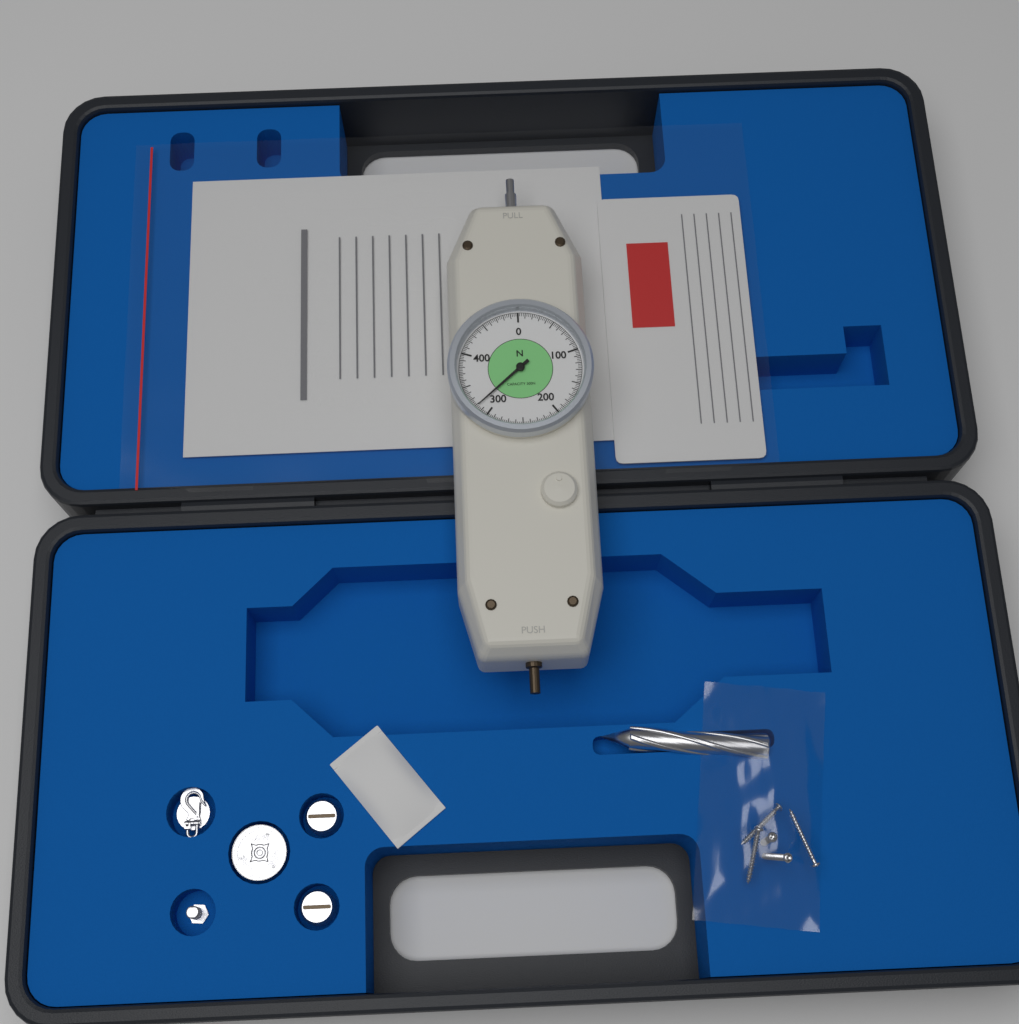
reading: 317.5 N
